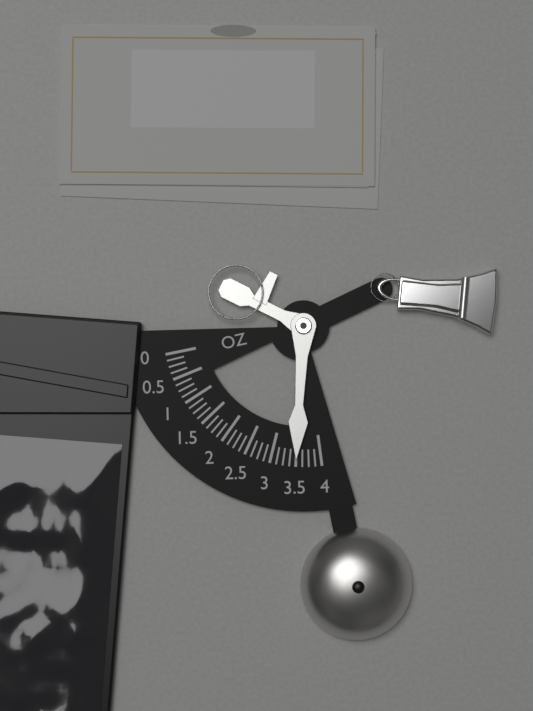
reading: 3.500 oz
